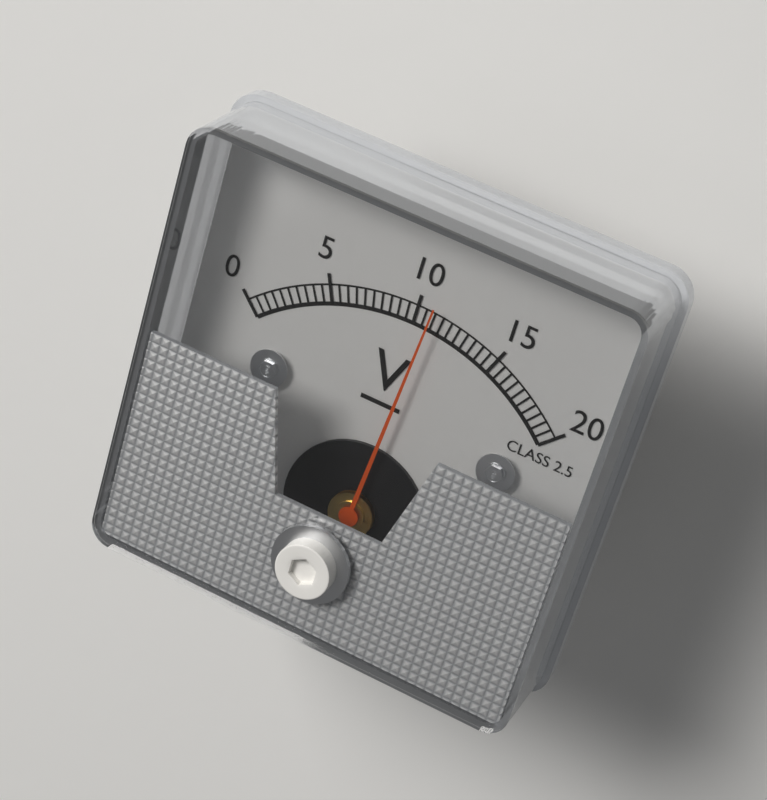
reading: 11.0 V
